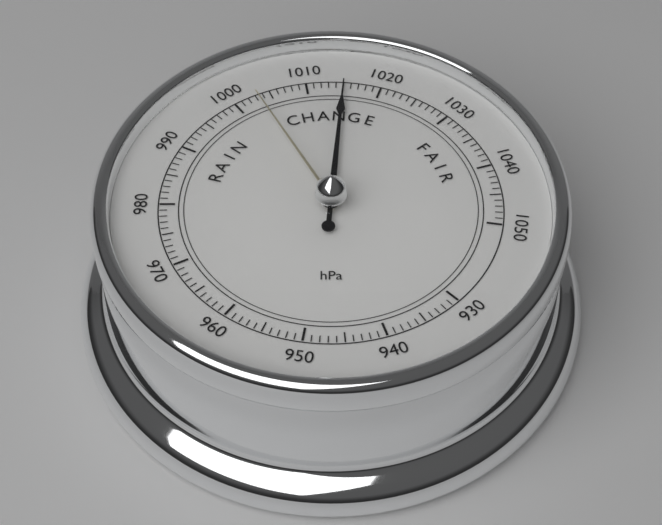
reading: 1015 hPa
